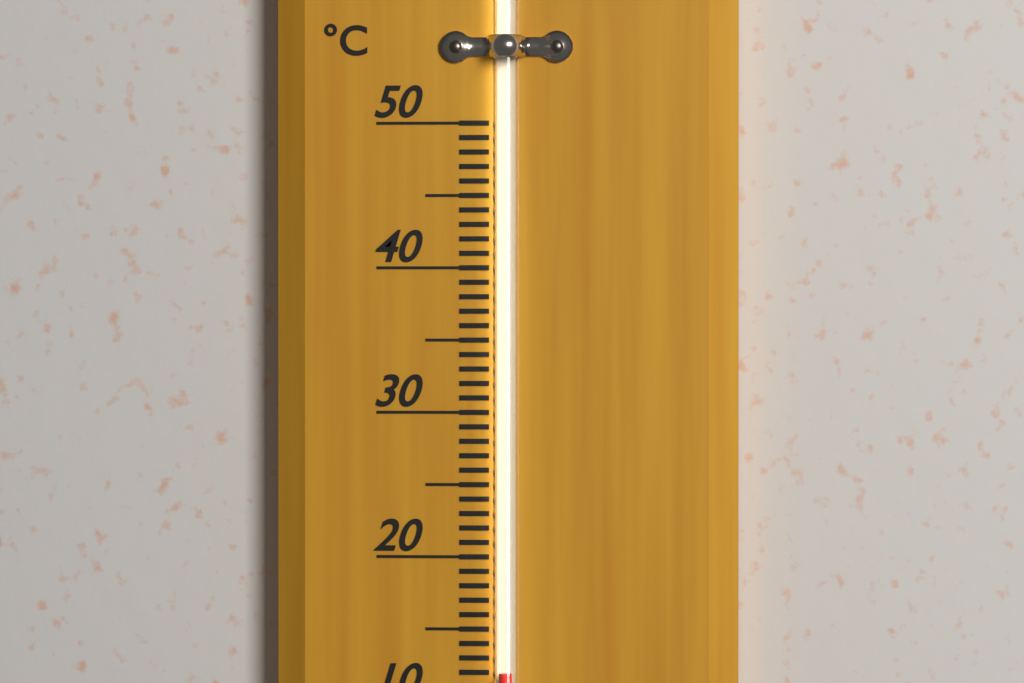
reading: 12 °C
